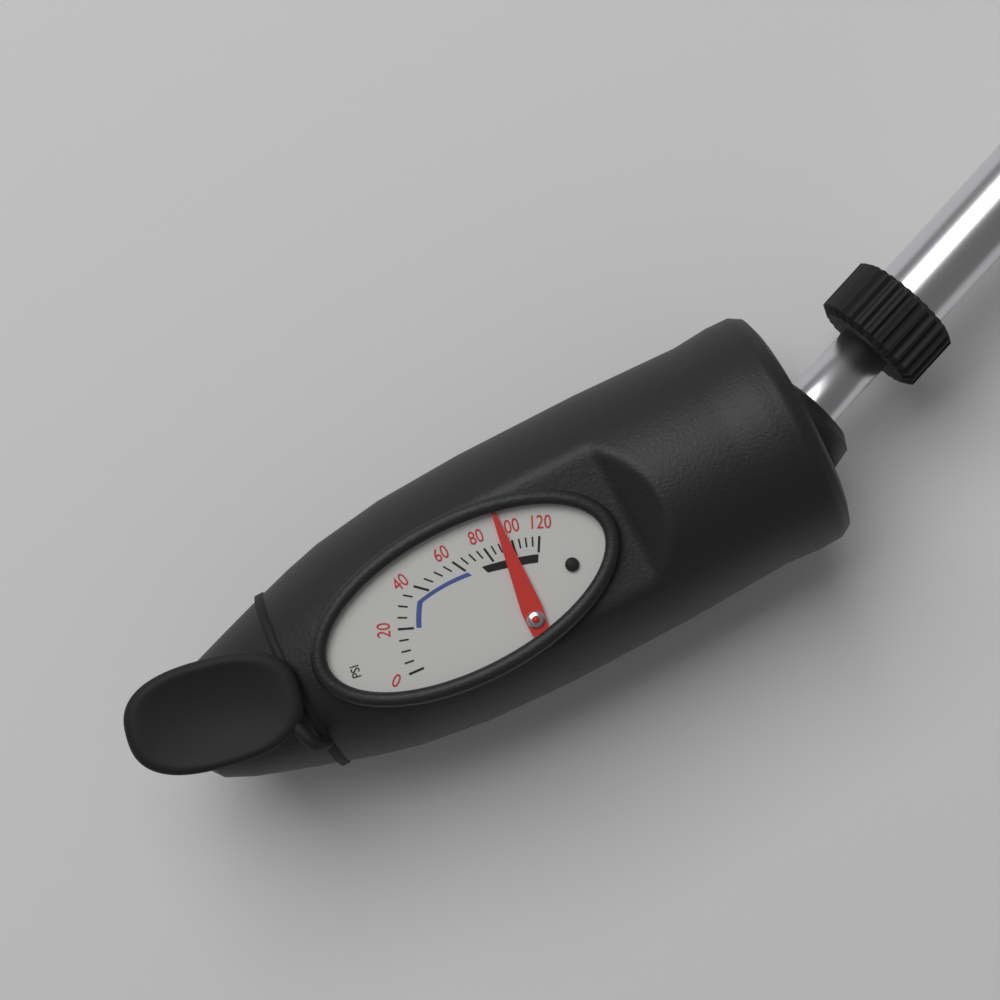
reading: 95 psi
